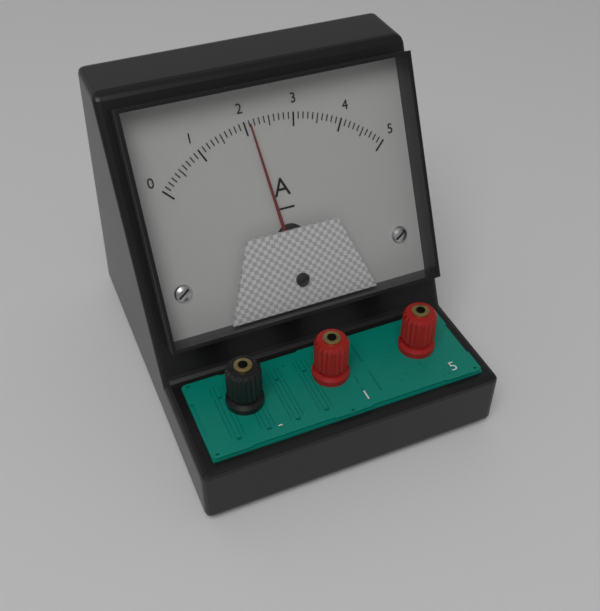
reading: 2.1 A
